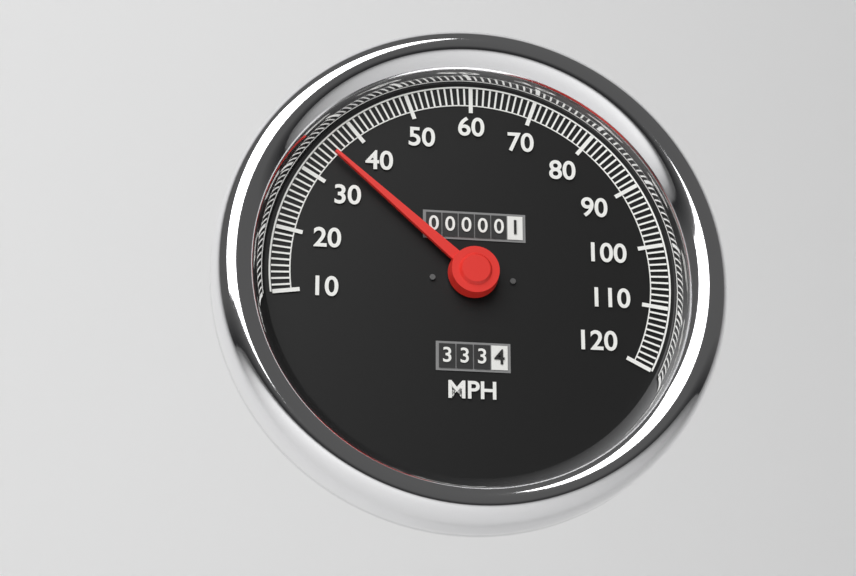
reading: 35 MPH
